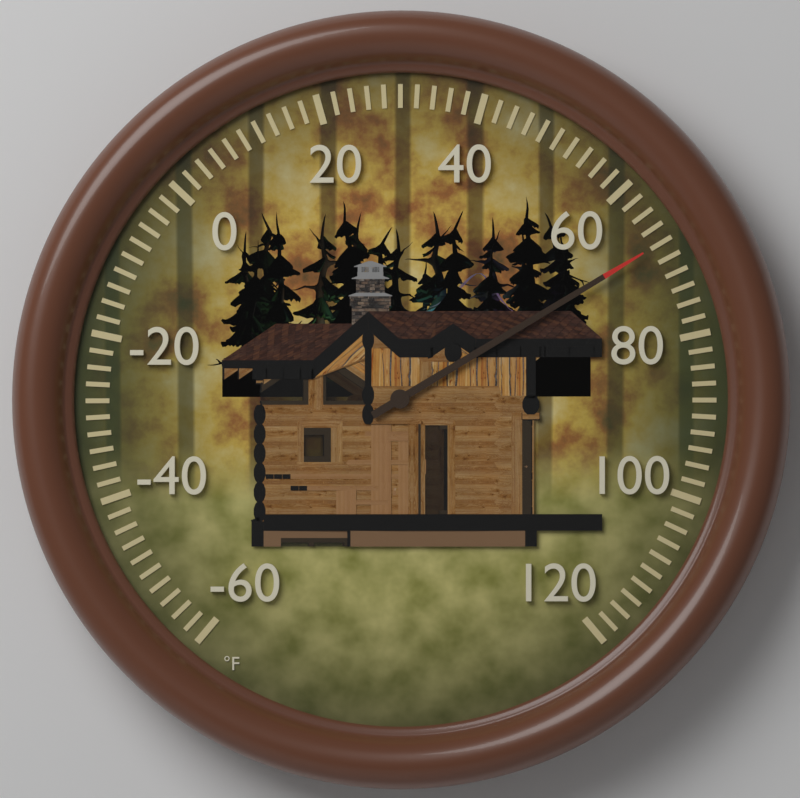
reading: 68 °F
